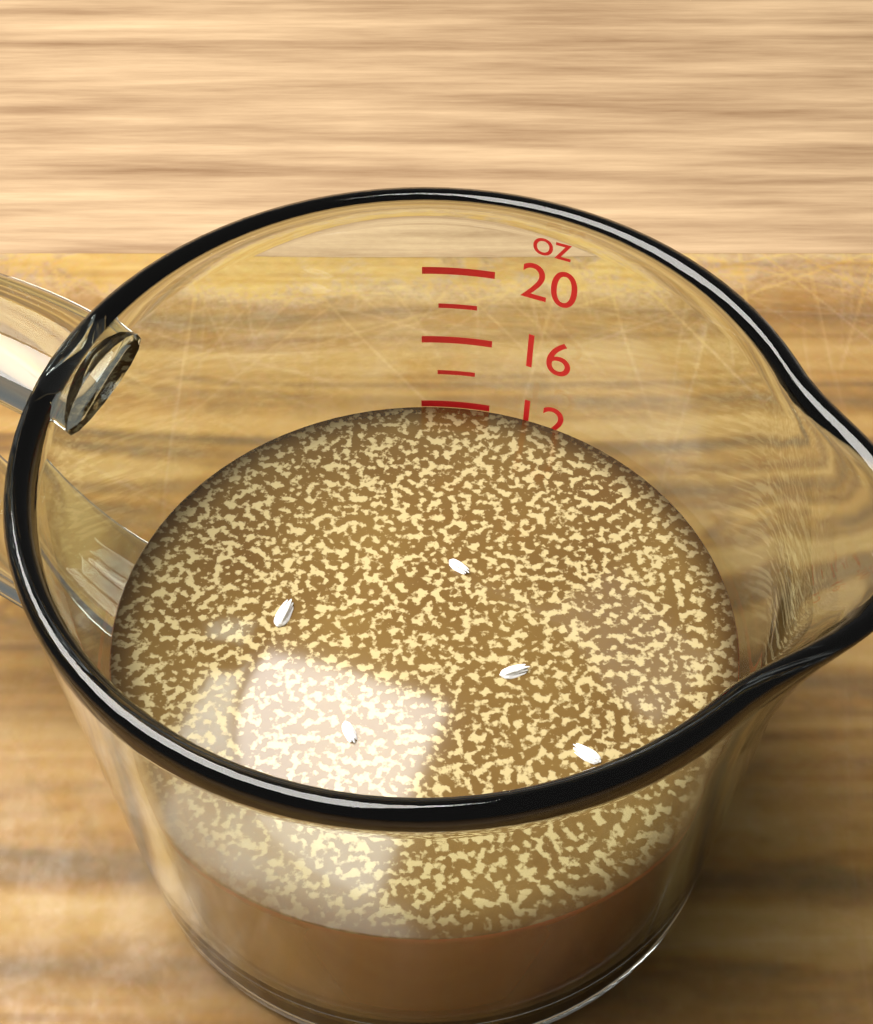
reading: 12 oz
